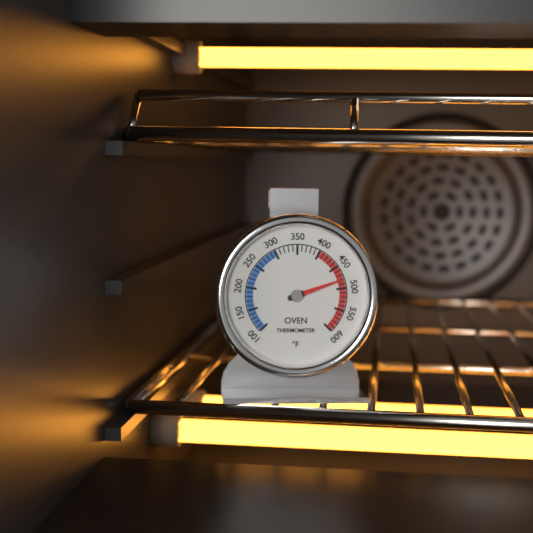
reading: 480 °F
